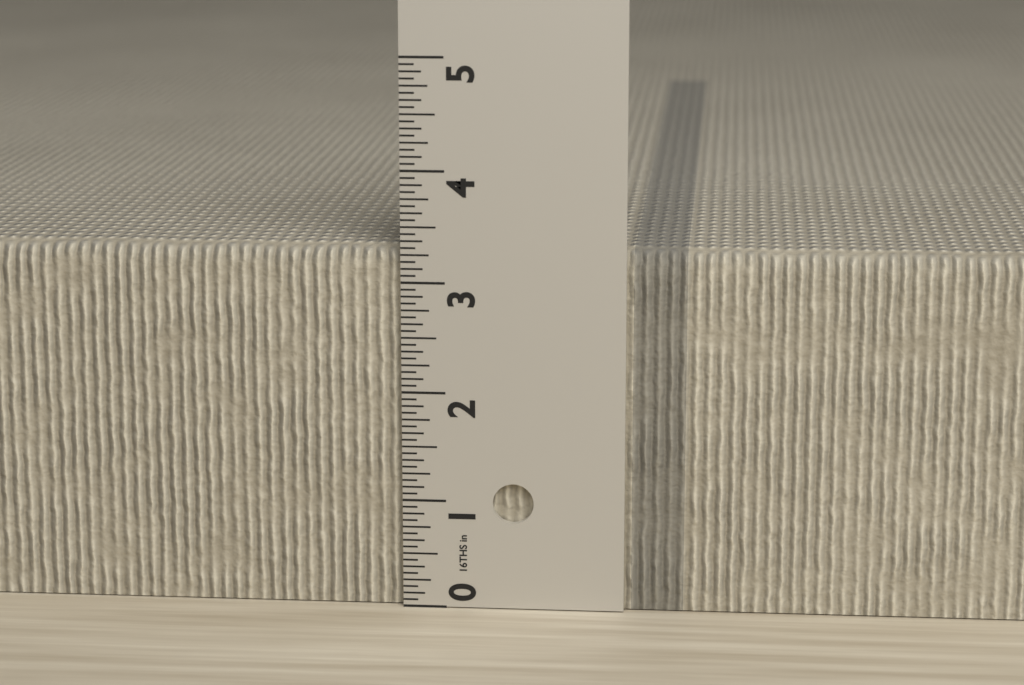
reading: 3.3125 in
